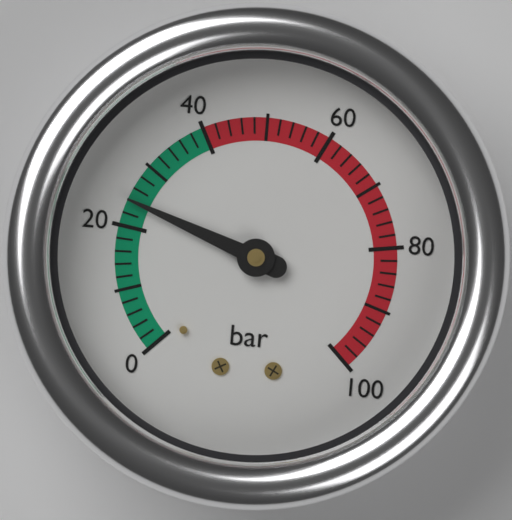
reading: 24 bar
